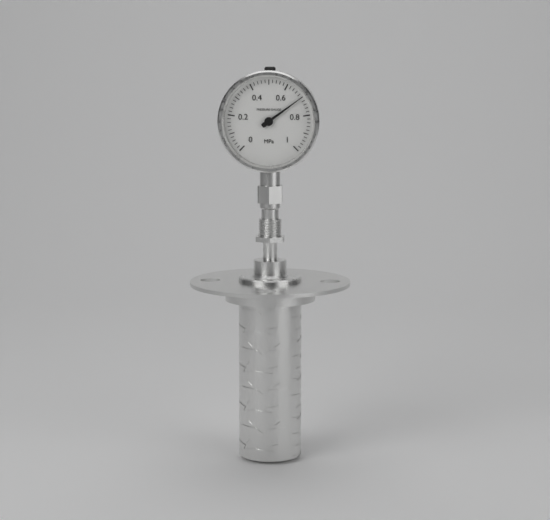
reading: 0.70 MPa
